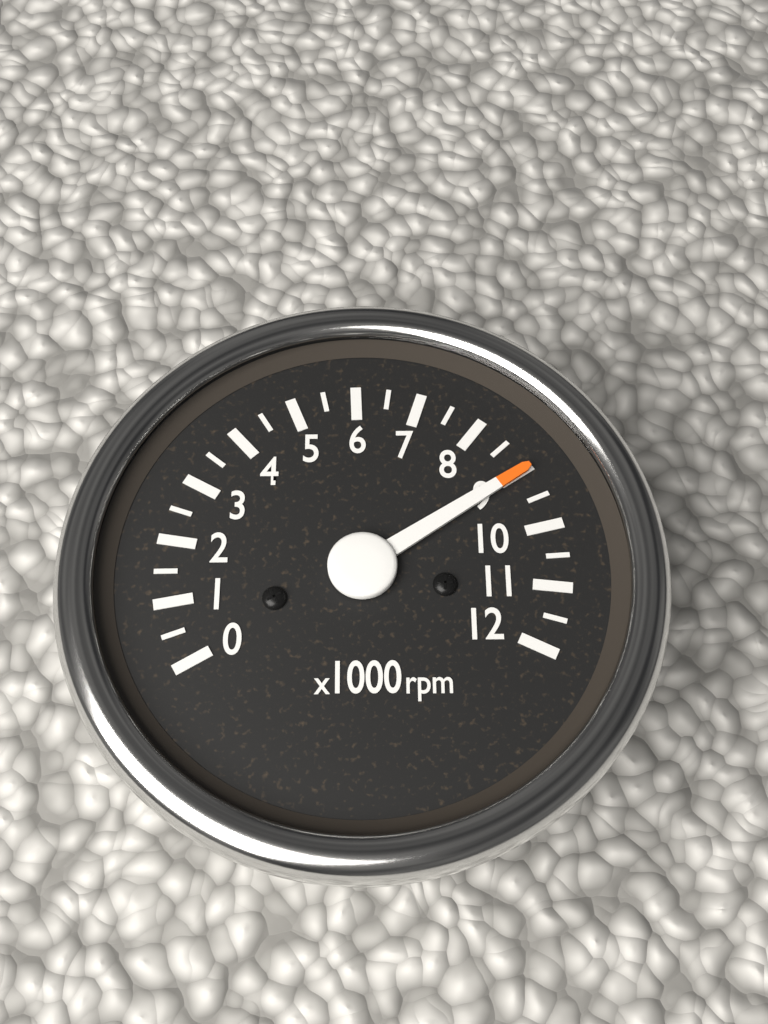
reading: 9000 rpm
